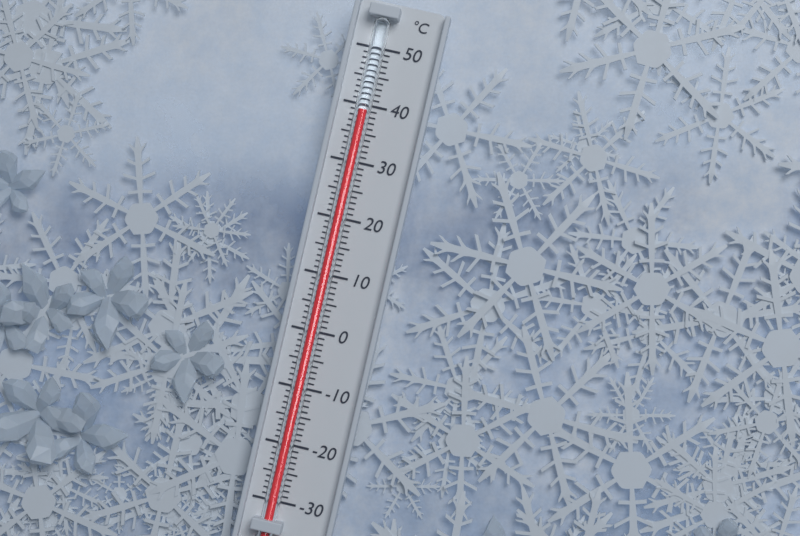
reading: 39 °C
